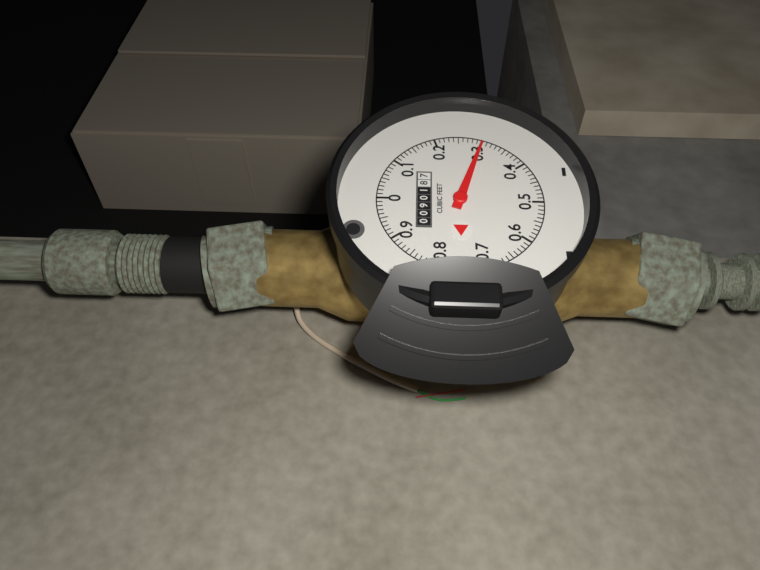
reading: 0.30 cubic feet
